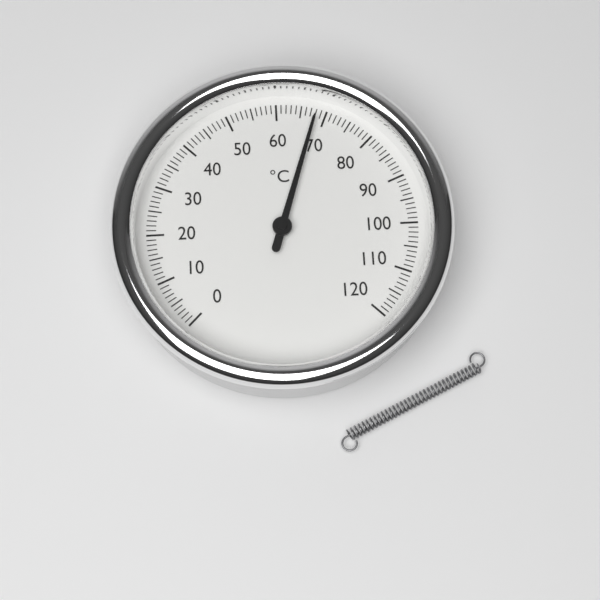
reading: 68 °C
